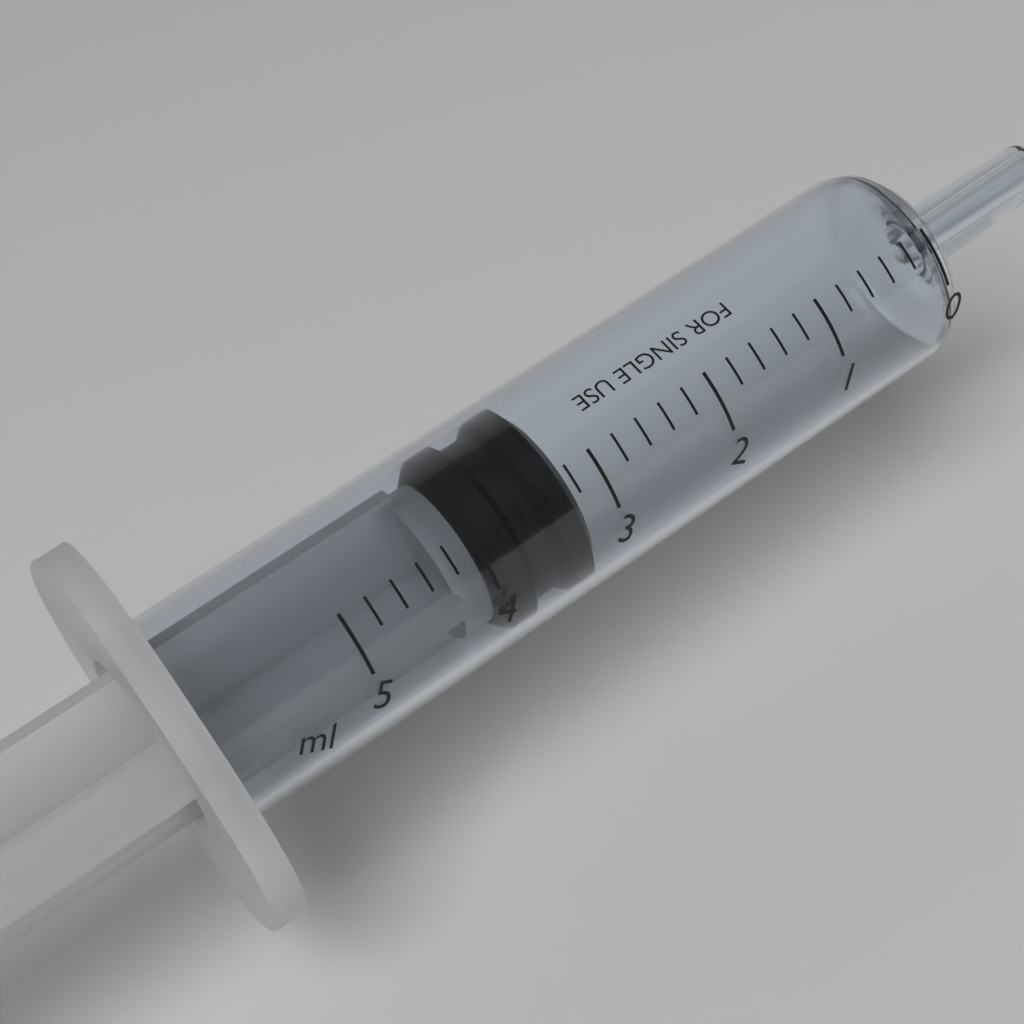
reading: 3.2 ml
